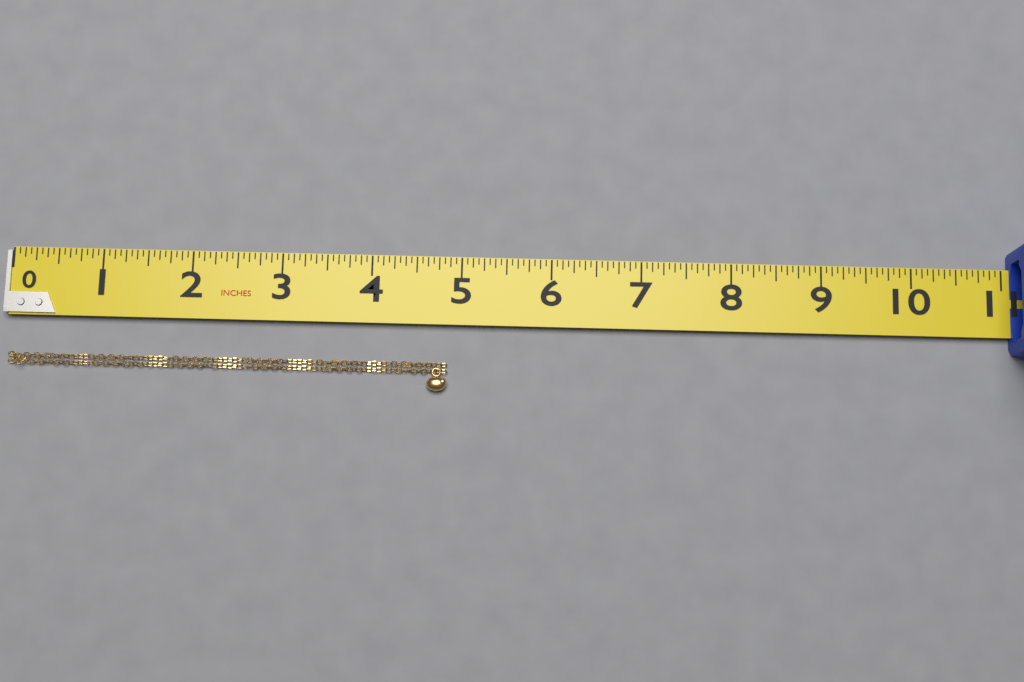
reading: 4.8750 in
